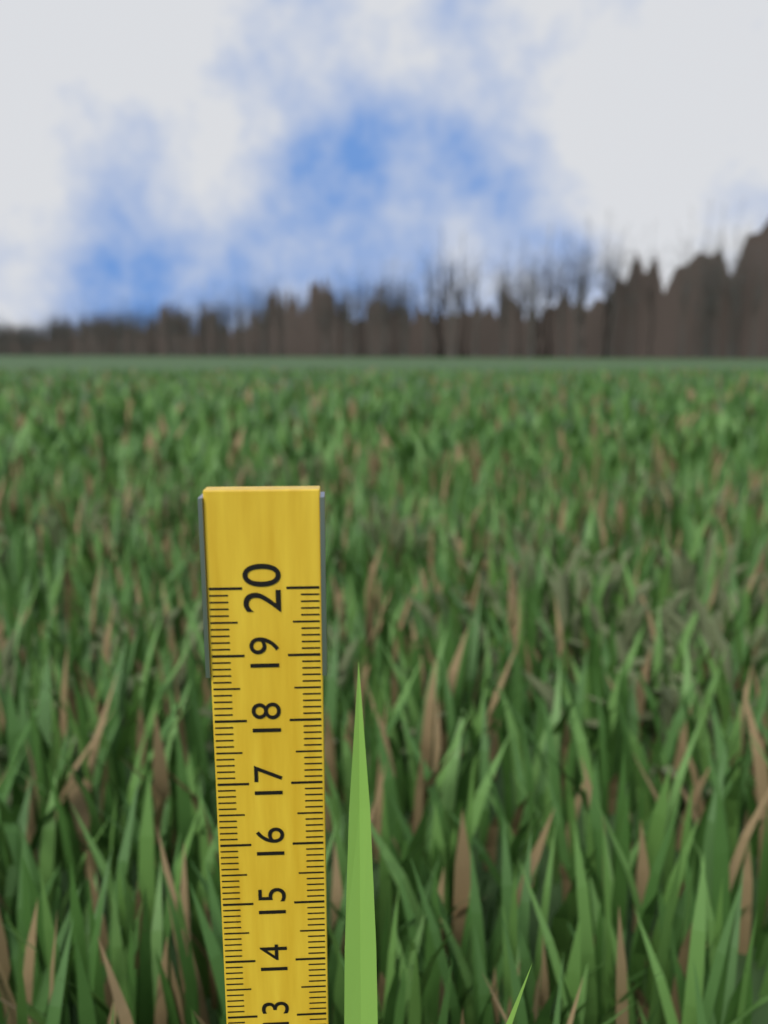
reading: 18.9 (no unit)
